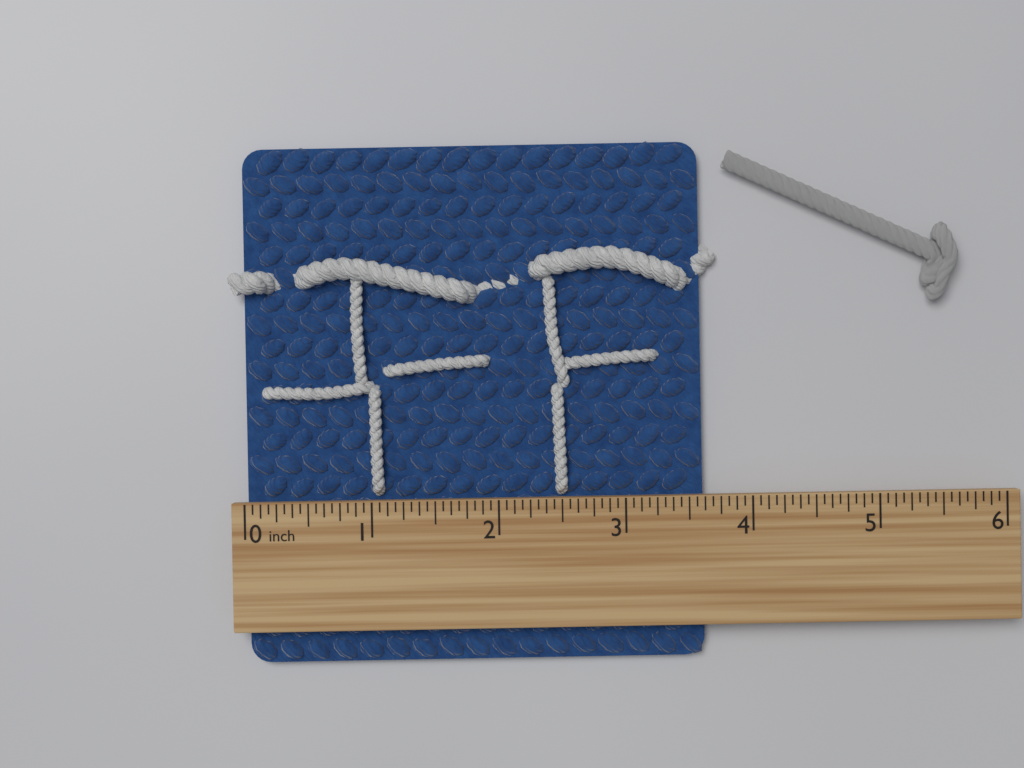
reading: 3.6250 inch
